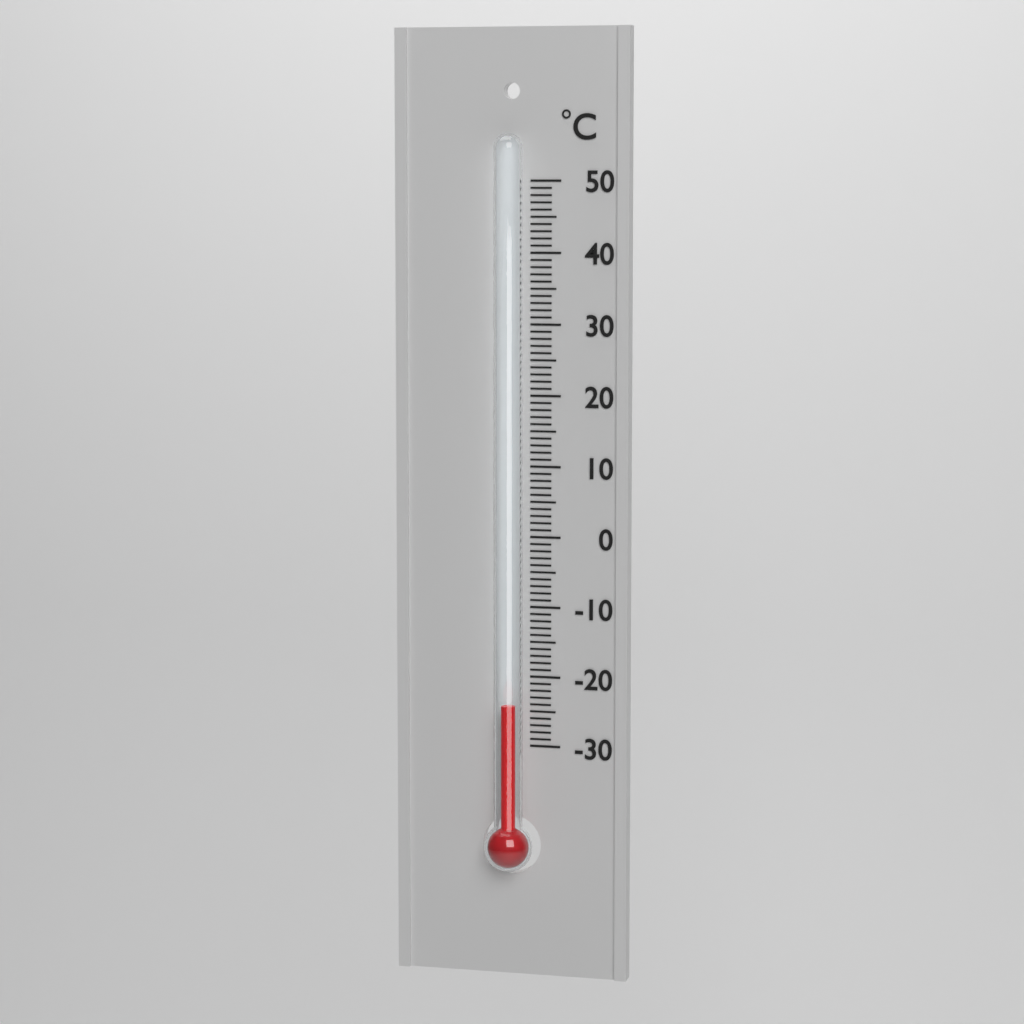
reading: -24 °C
